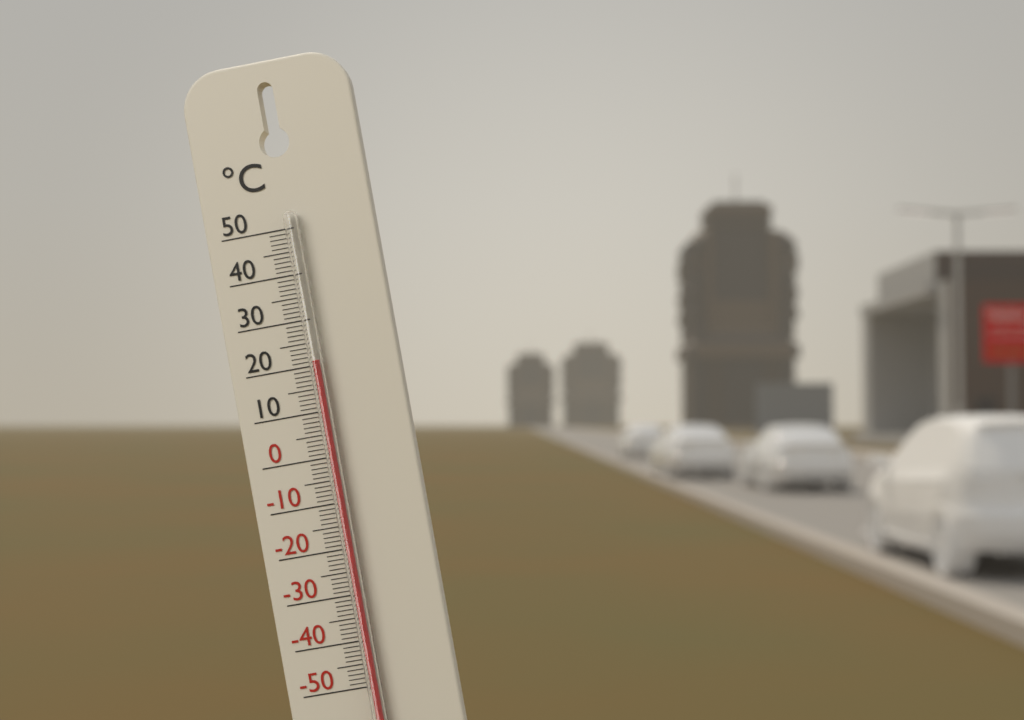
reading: 21 °C
